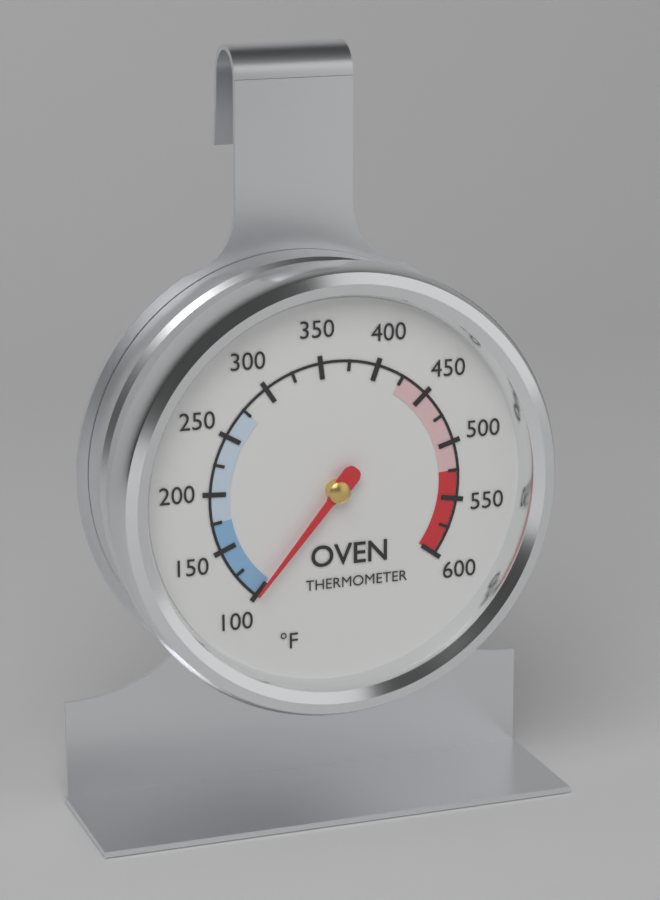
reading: 100 °F
